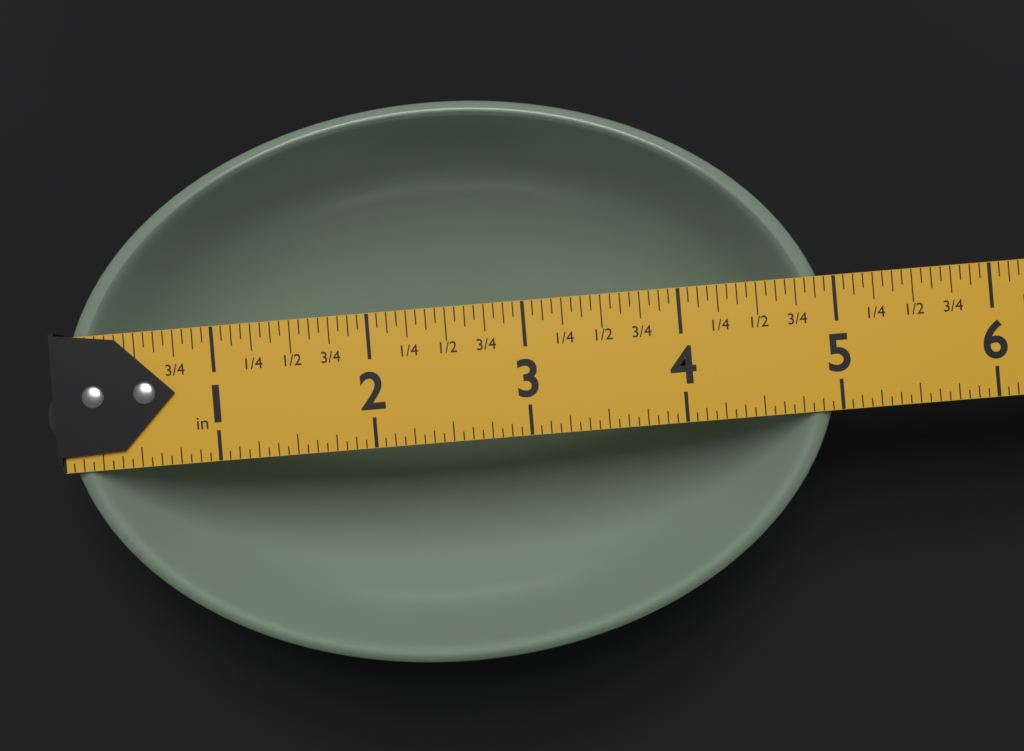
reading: 5.0000 in
